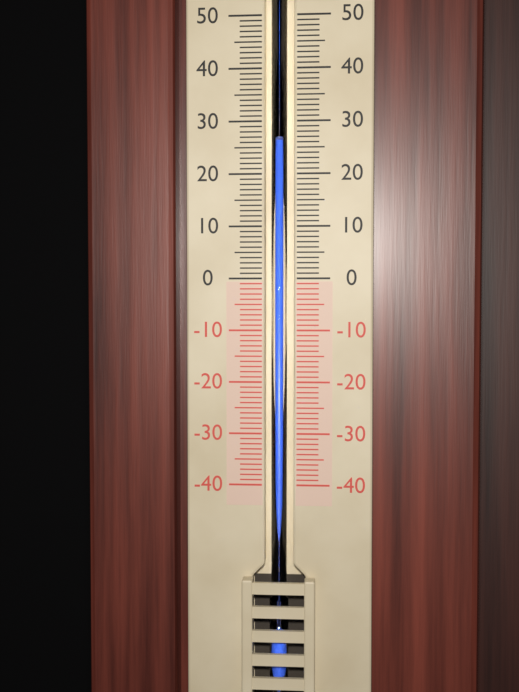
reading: 26 (no unit)
